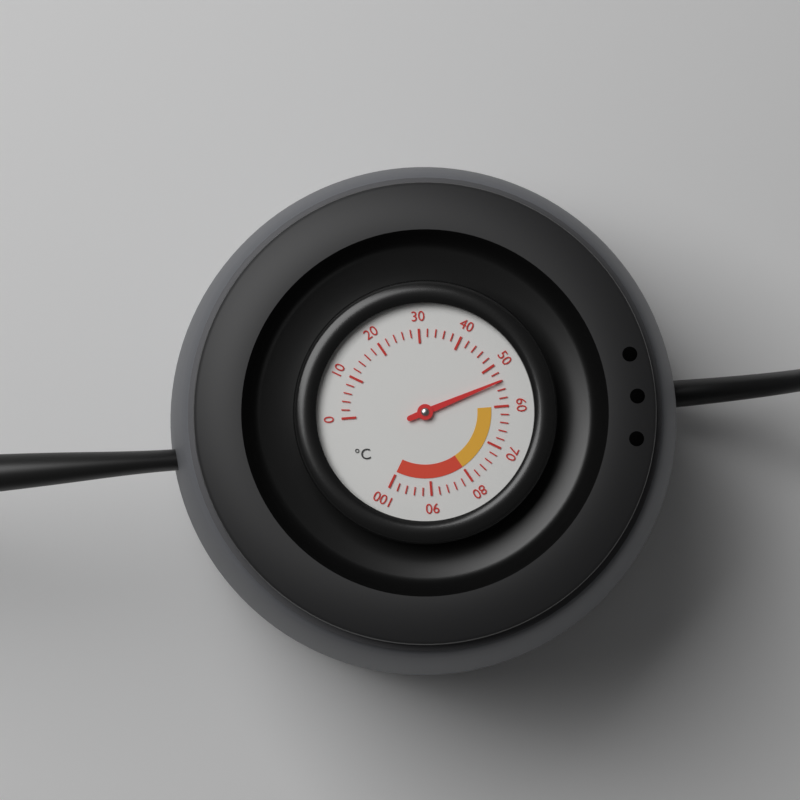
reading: 54 °C
